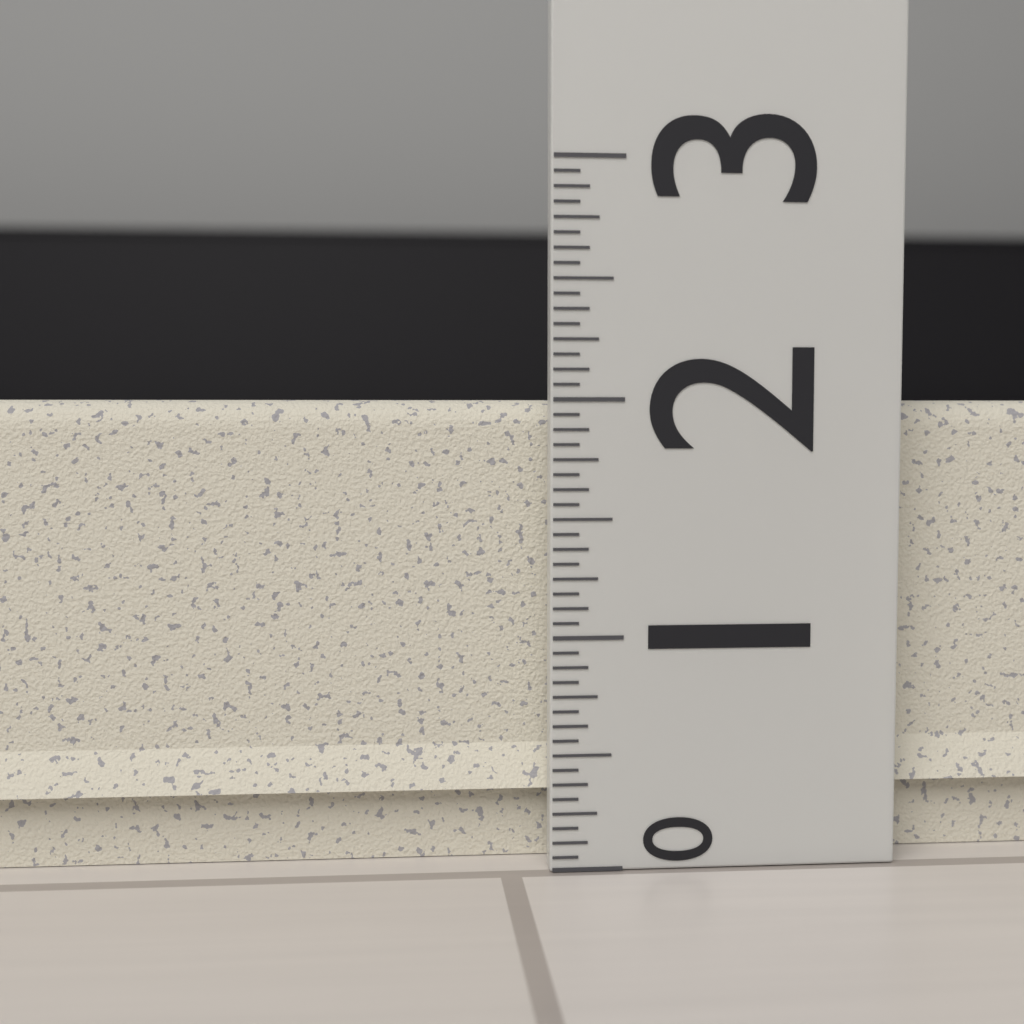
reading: 2.0000 (no unit)
